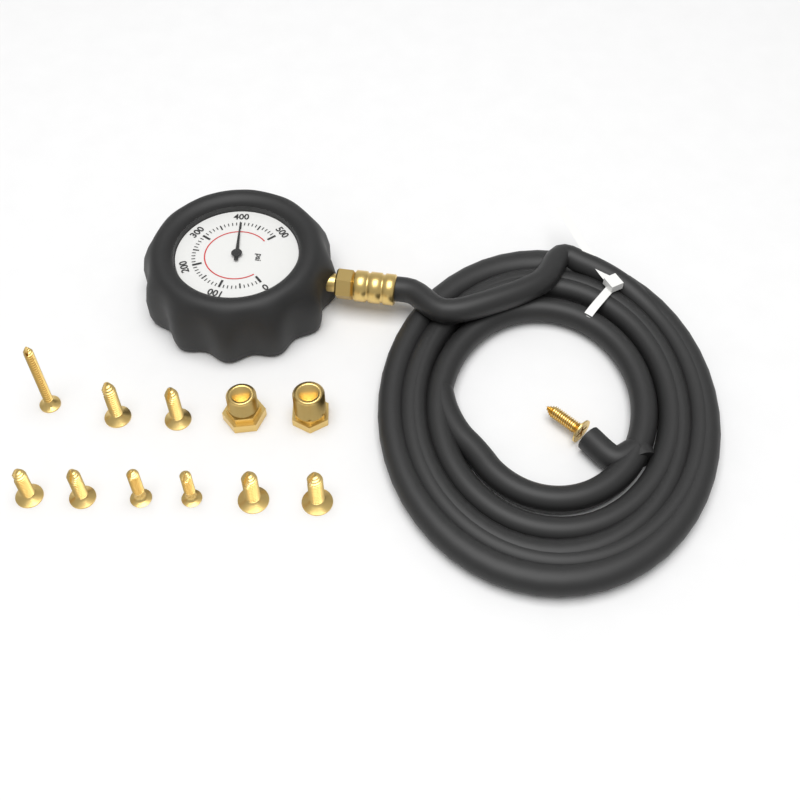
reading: 400 psi
